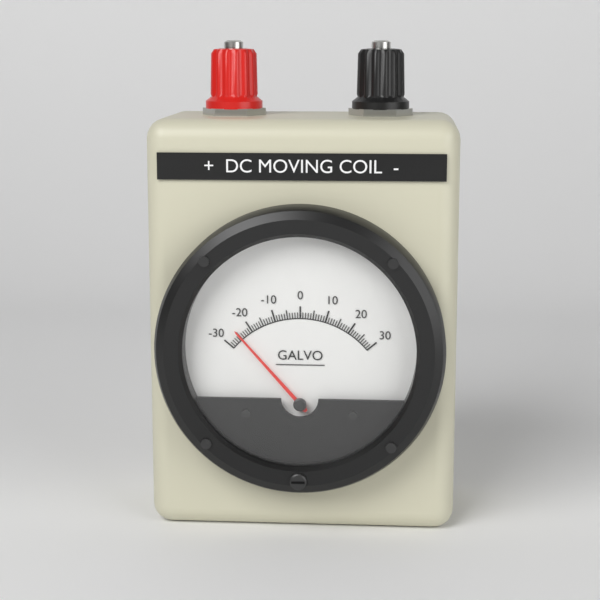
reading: -25 (no unit)
